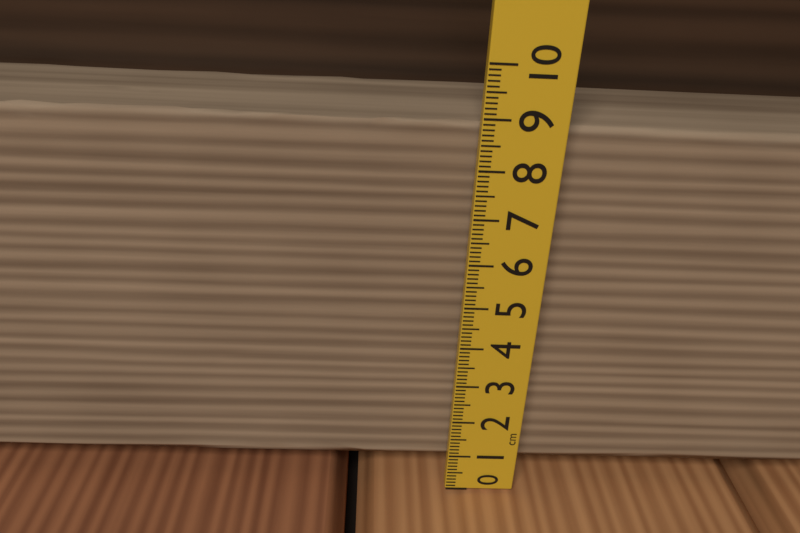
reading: 9.1 cm
